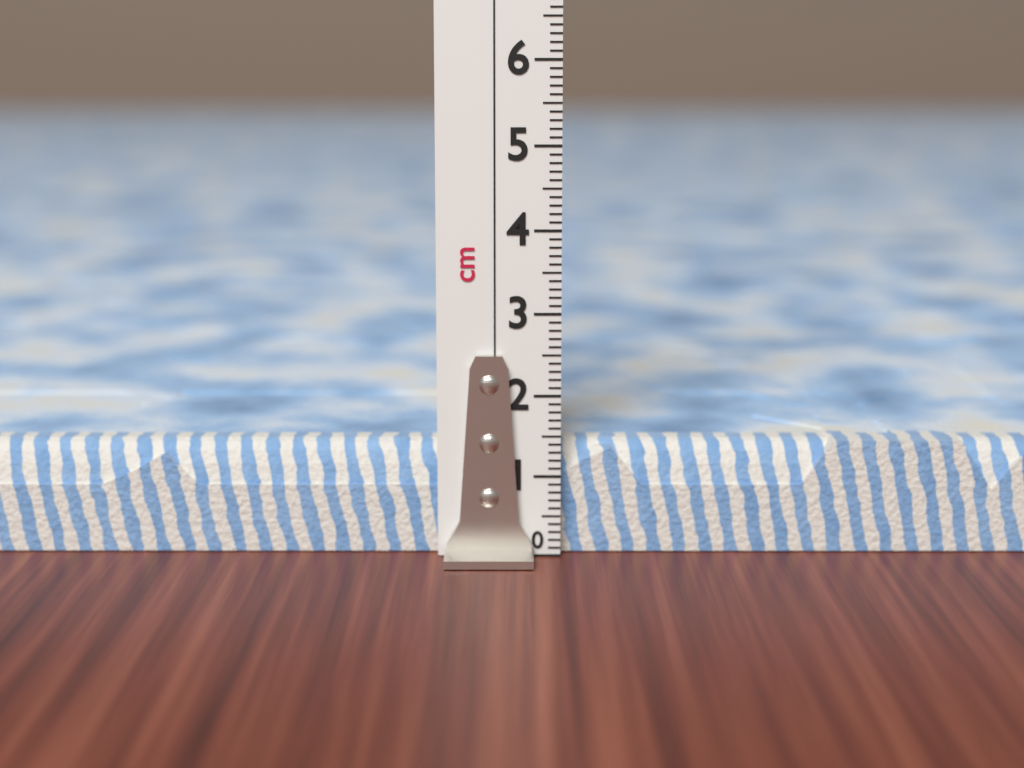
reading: 1.4 cm
